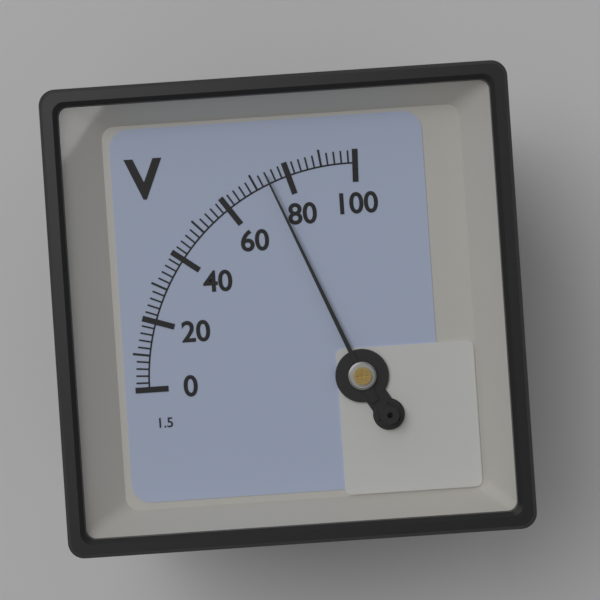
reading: 74 V
